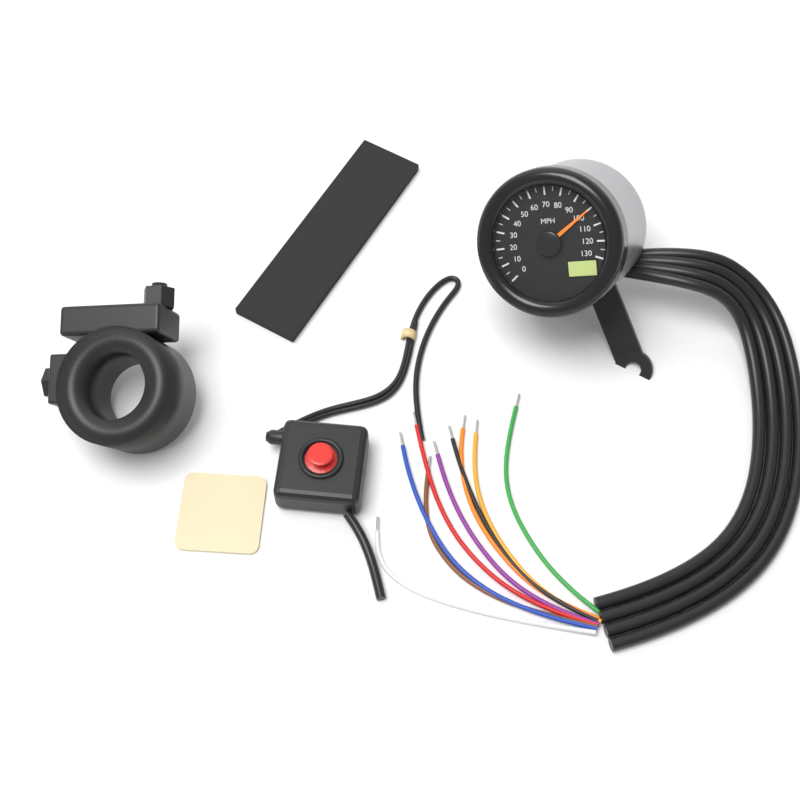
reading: 100 MPH
